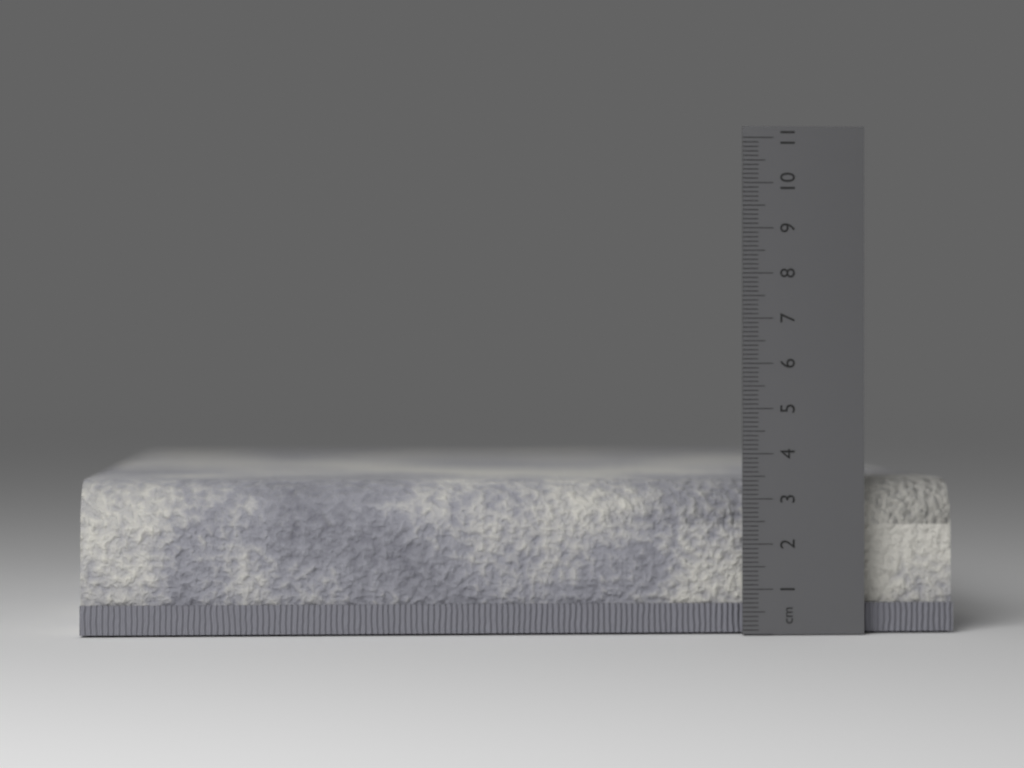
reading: 3.4 cm
